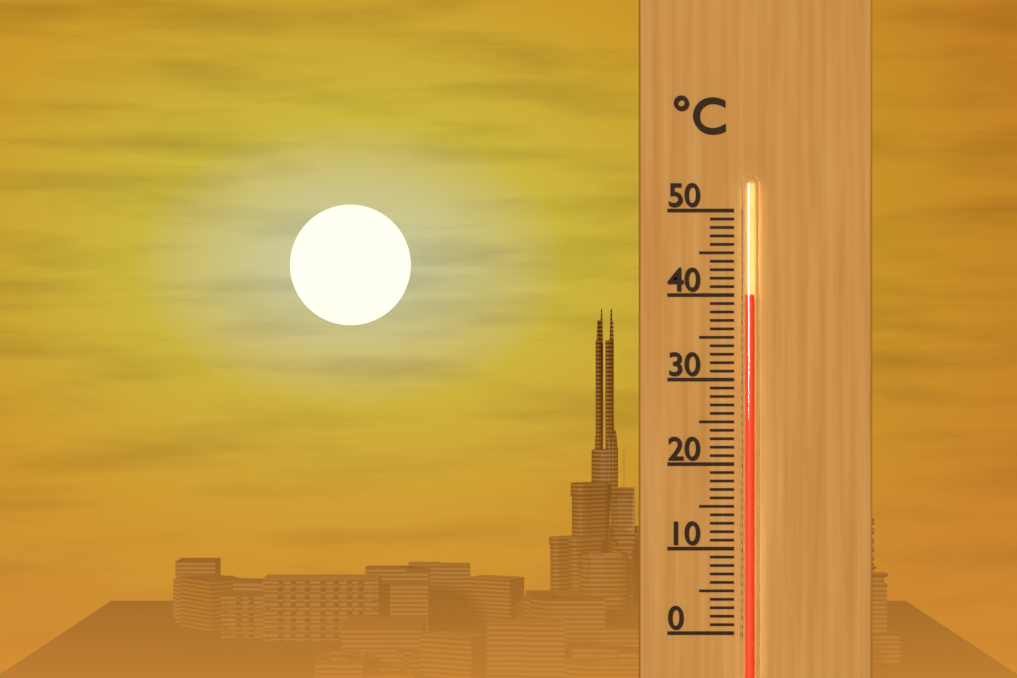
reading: 40 °C
